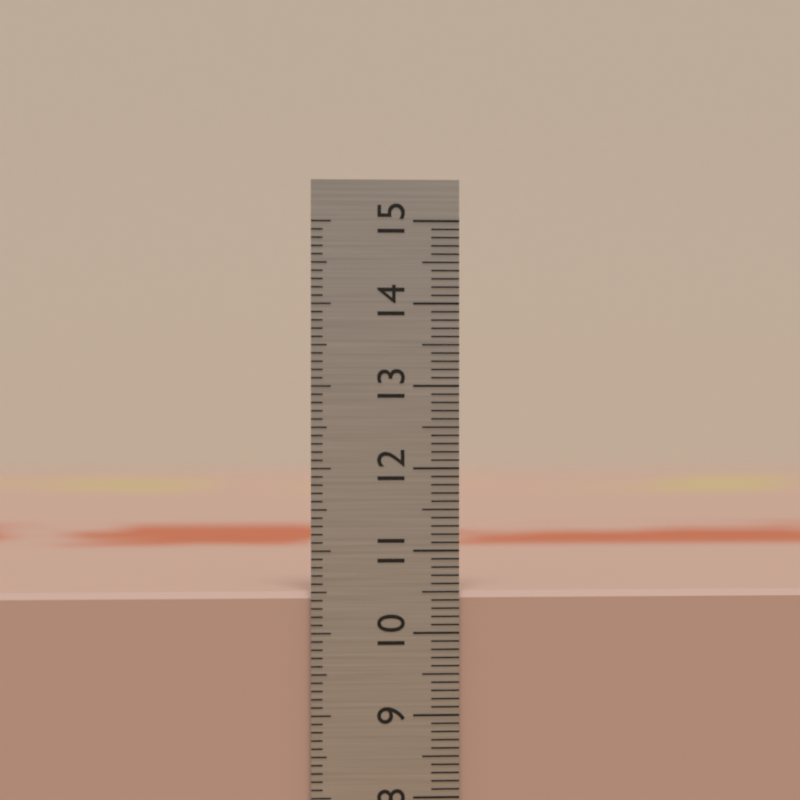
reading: 10.5 cm
